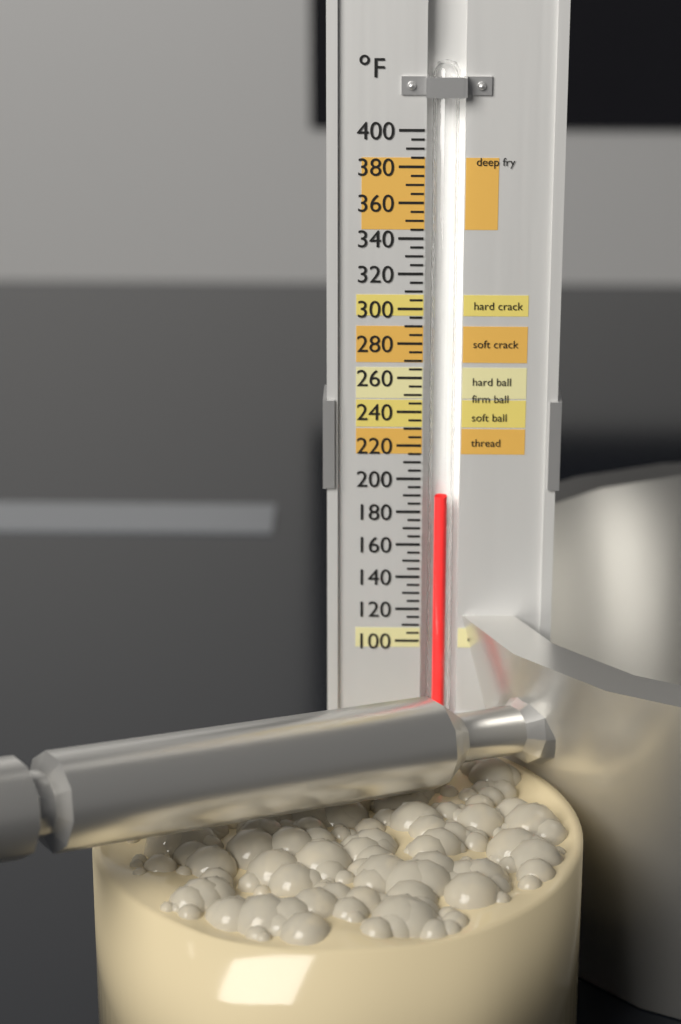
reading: 190 °F
